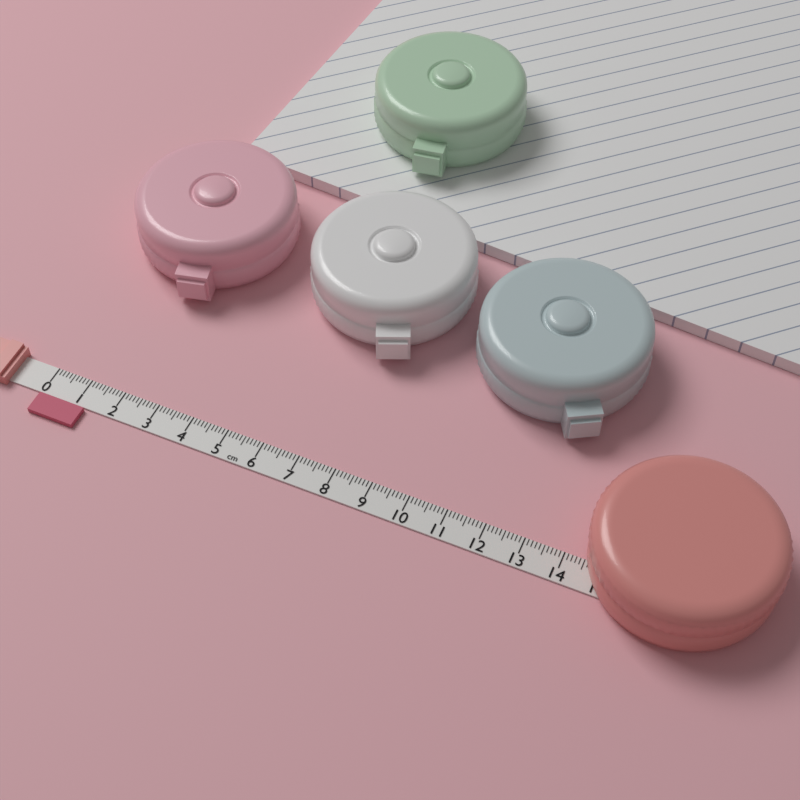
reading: 1.3 cm
